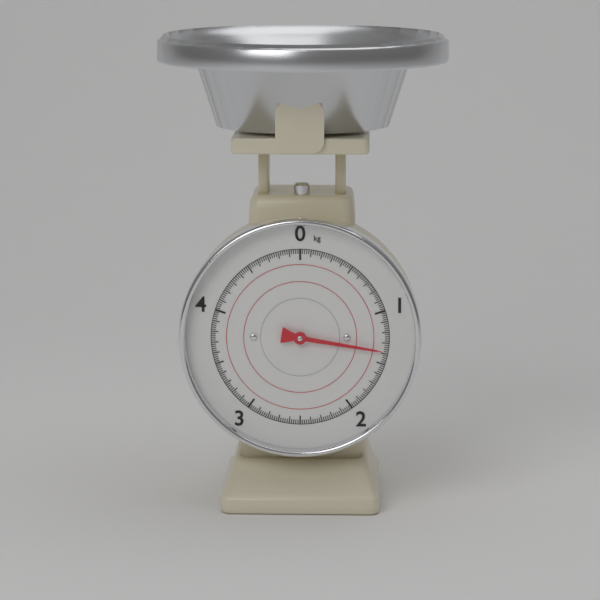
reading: 1.38 kg
